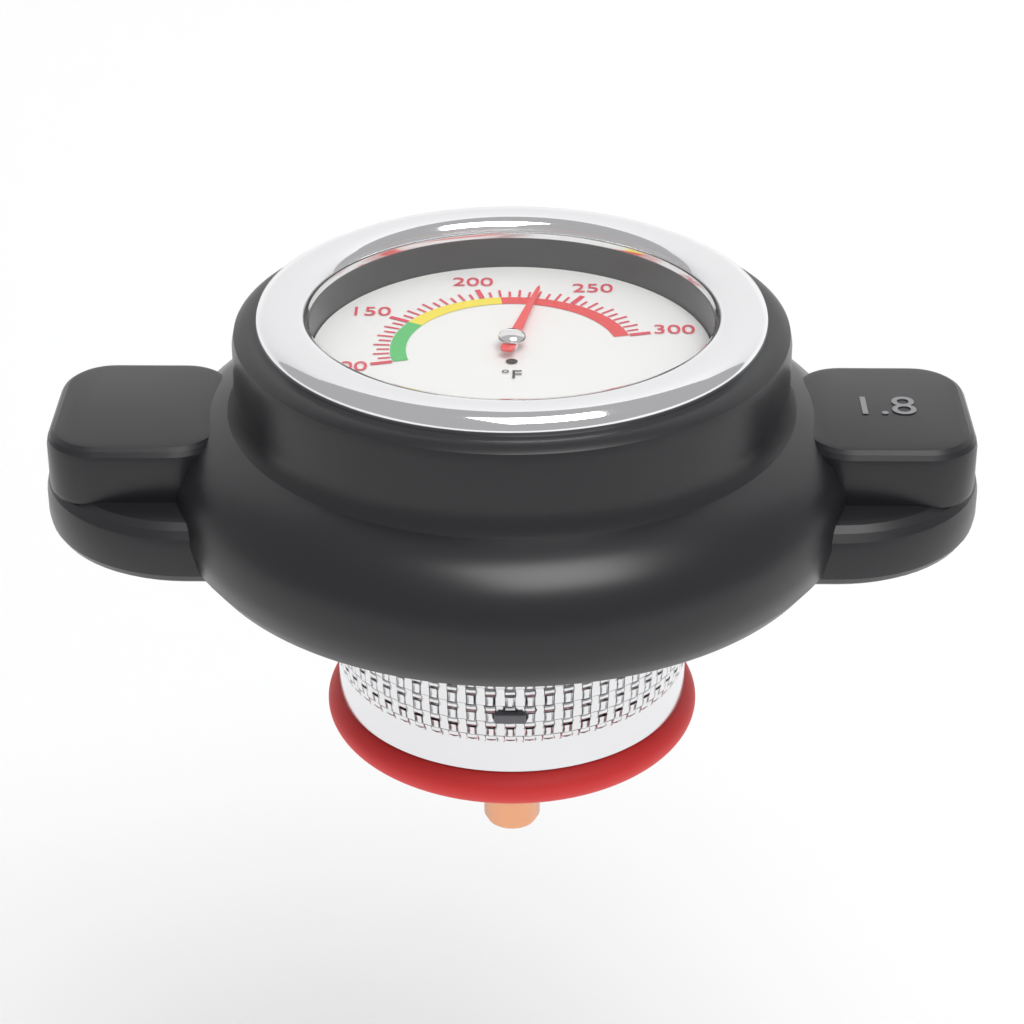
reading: 230 °F
